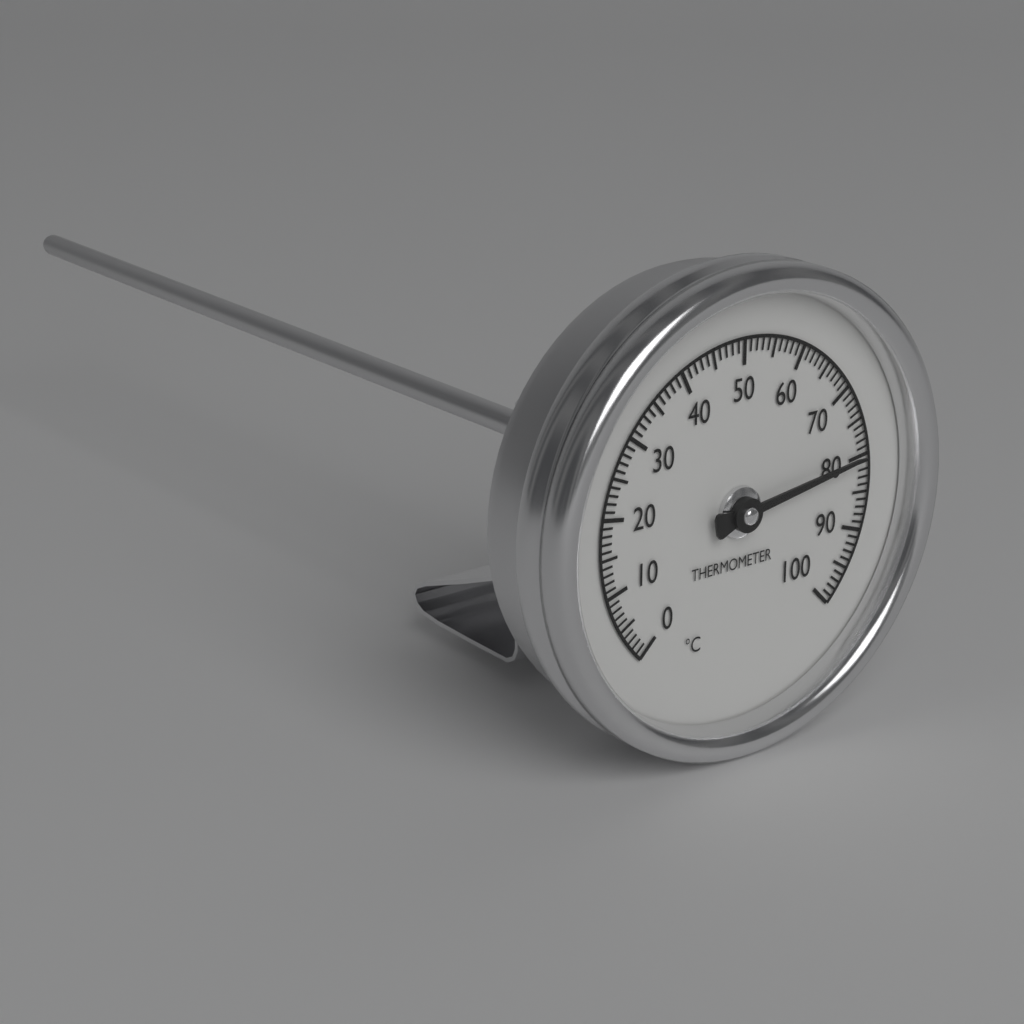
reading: 80 °C
